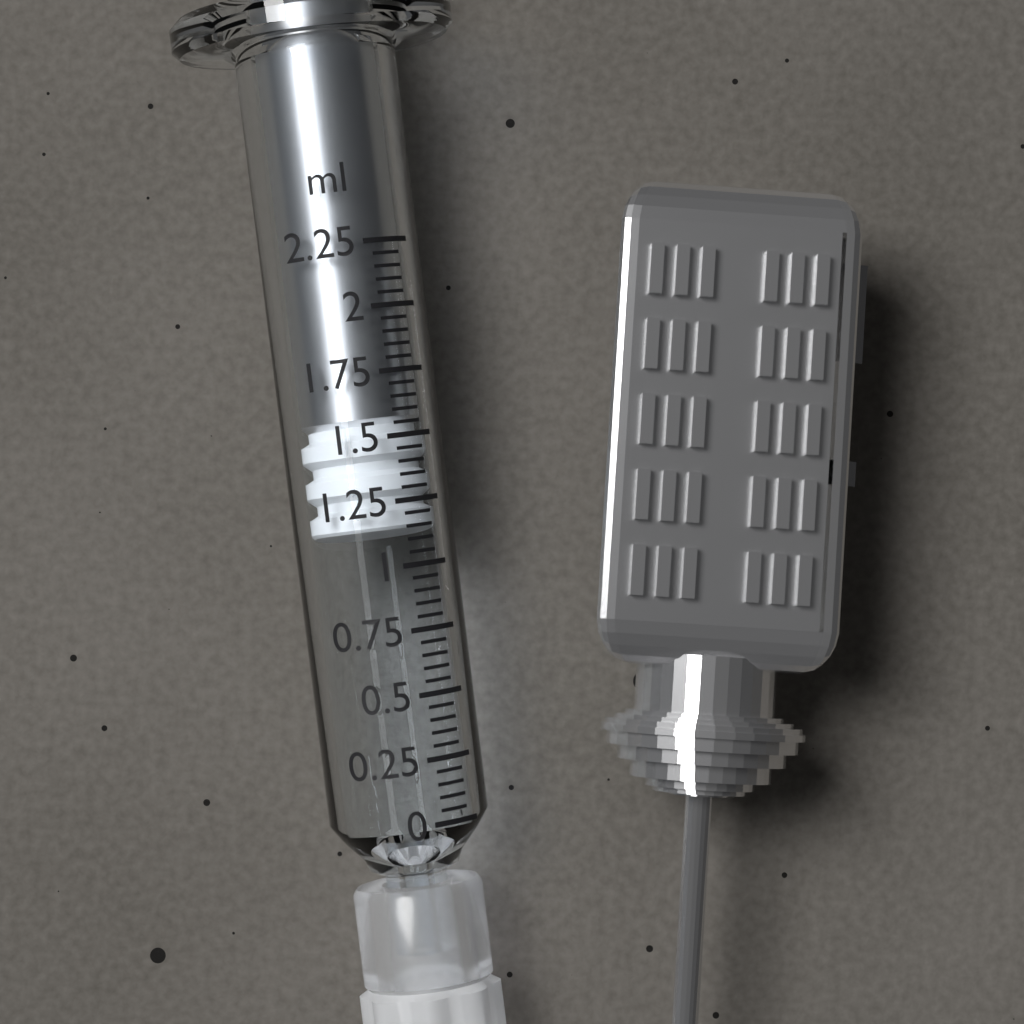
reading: 1.15 ml
